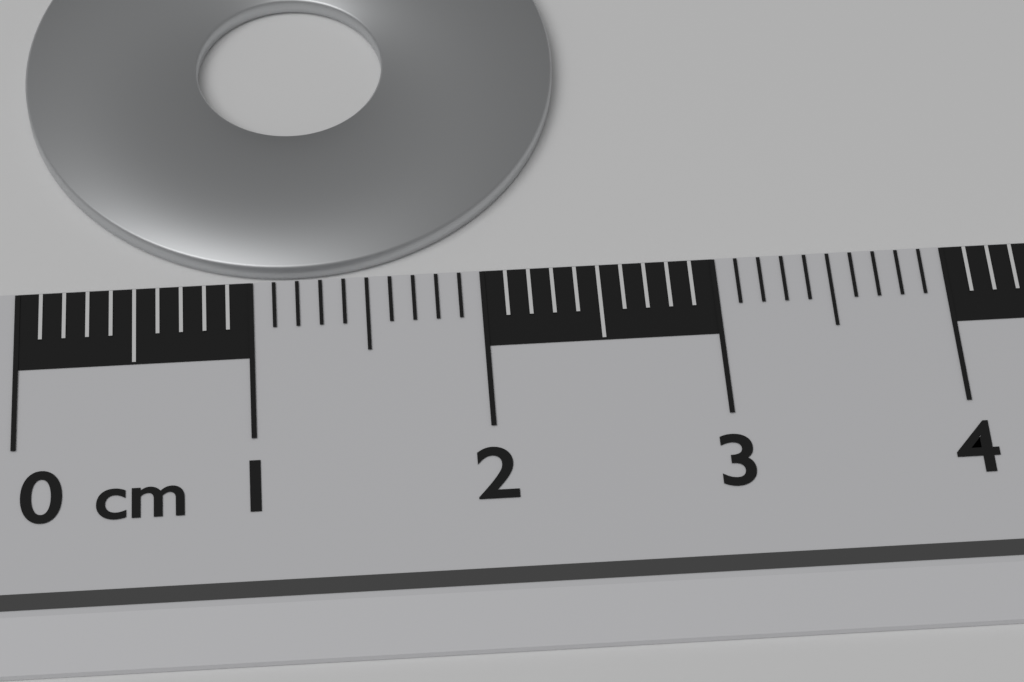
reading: 2.4 cm
